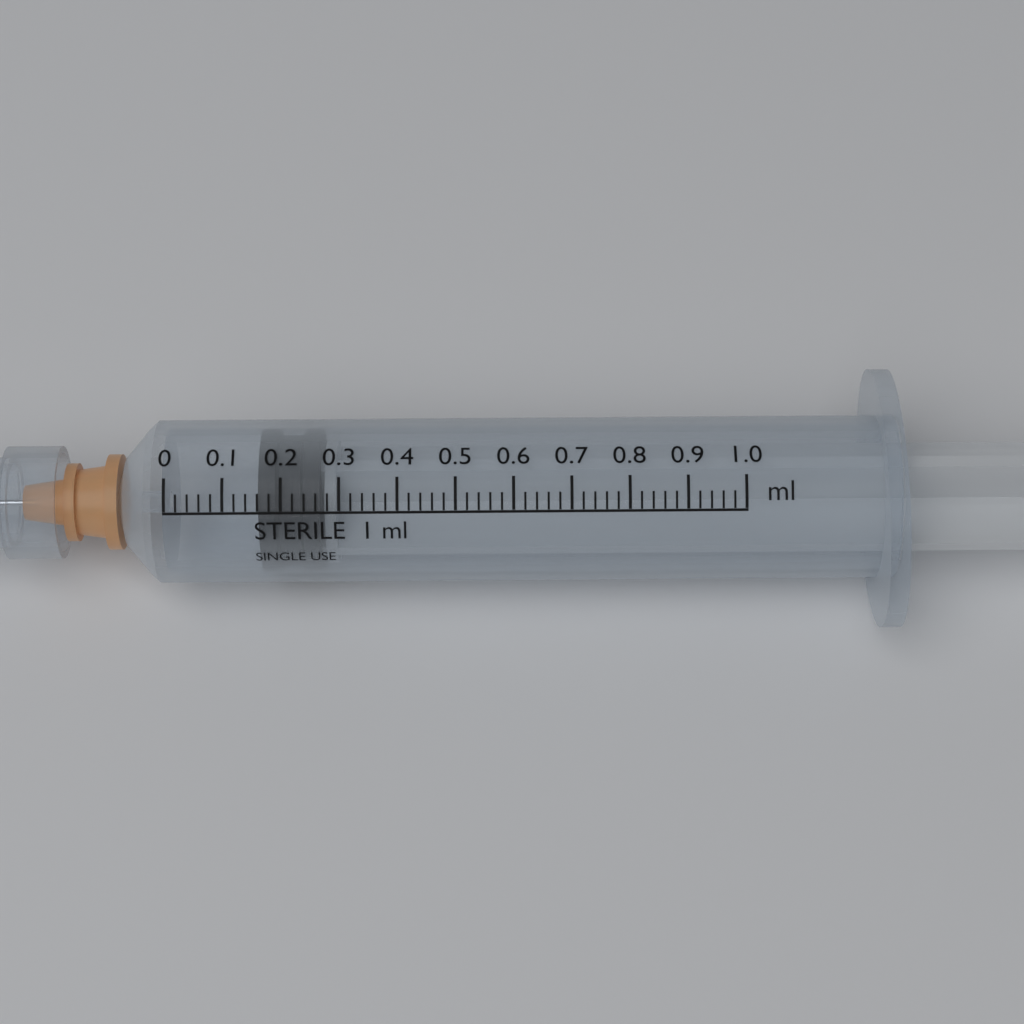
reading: 0.16 ml
